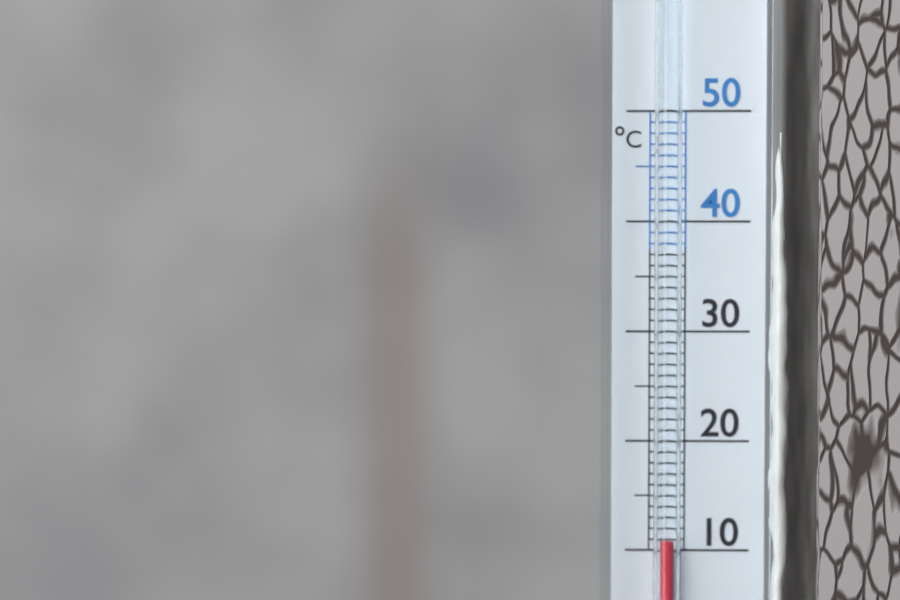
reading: 11 °C
